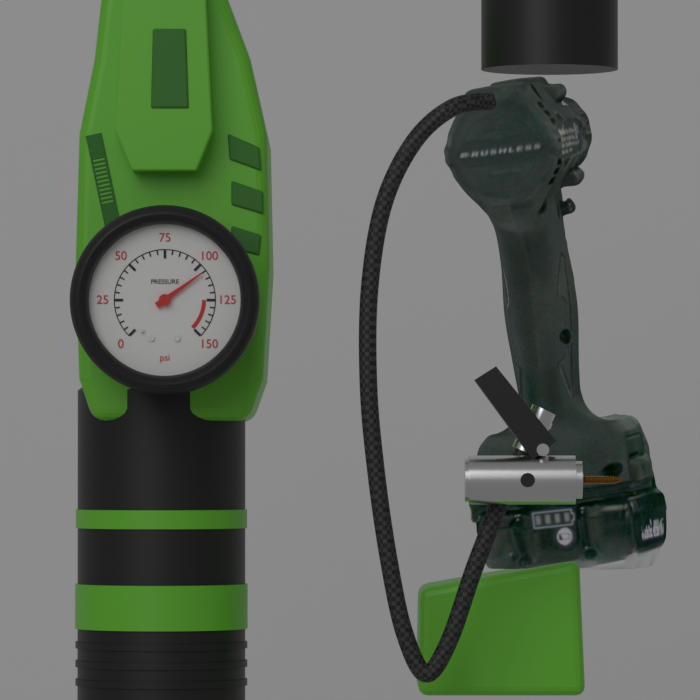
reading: 105 psi
